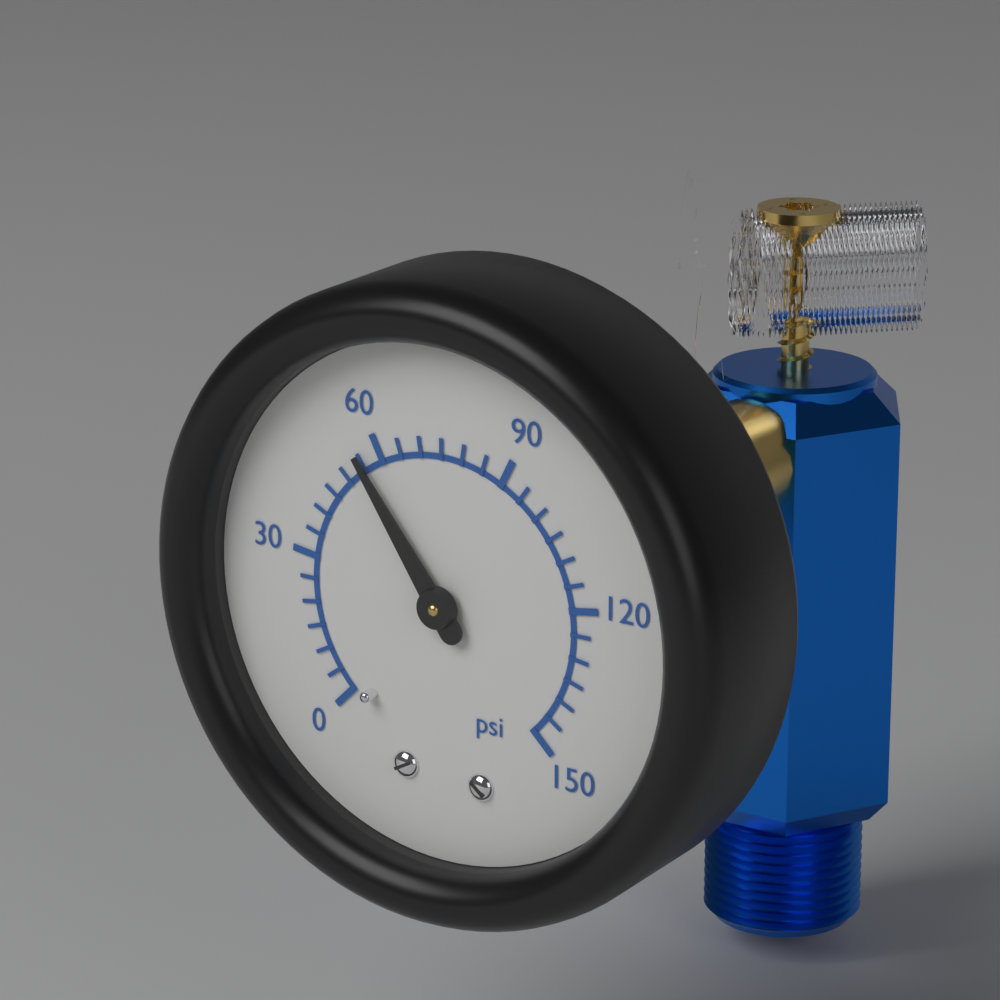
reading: 55 psi
